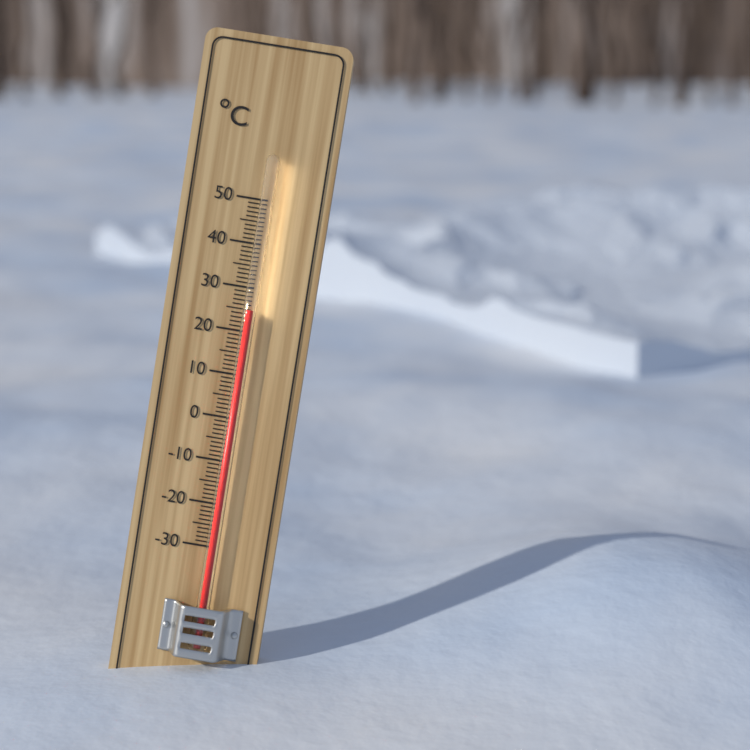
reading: 25 °C
